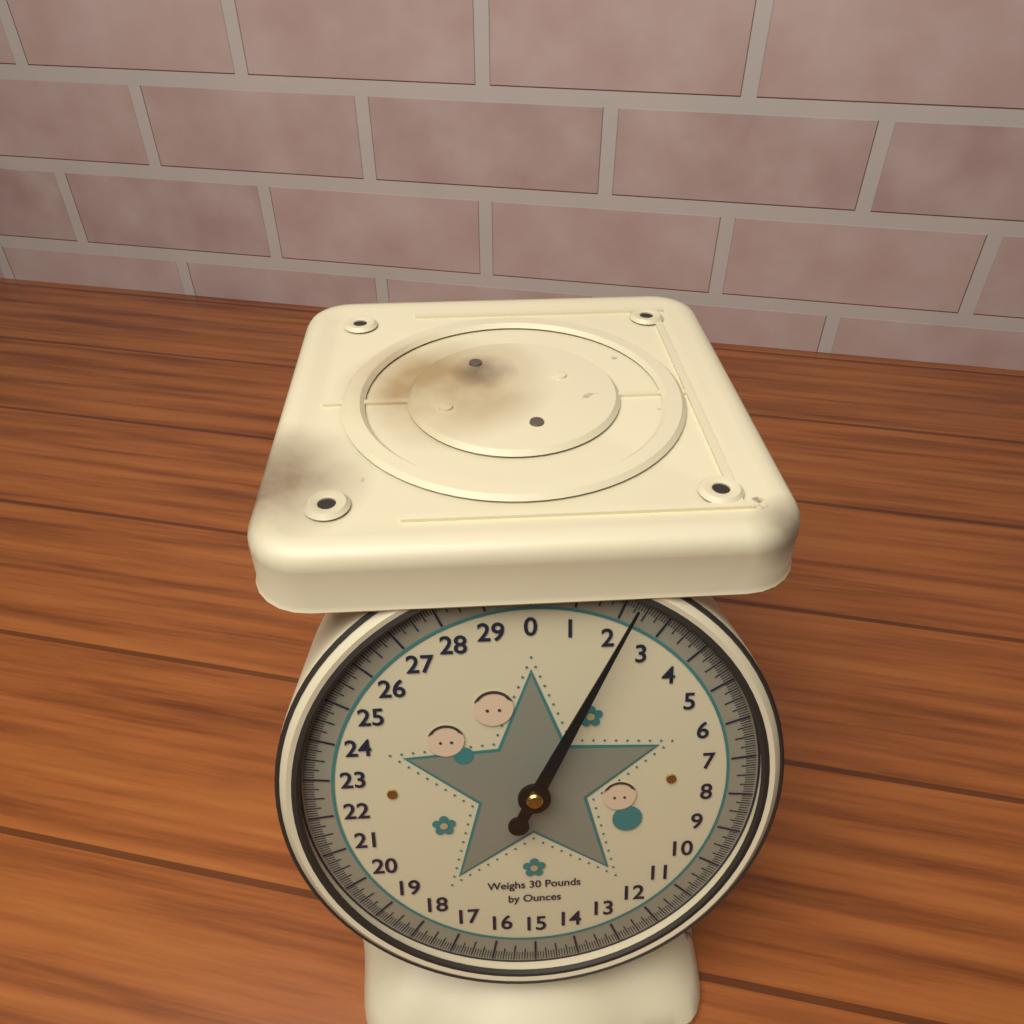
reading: 2.1875 lb
